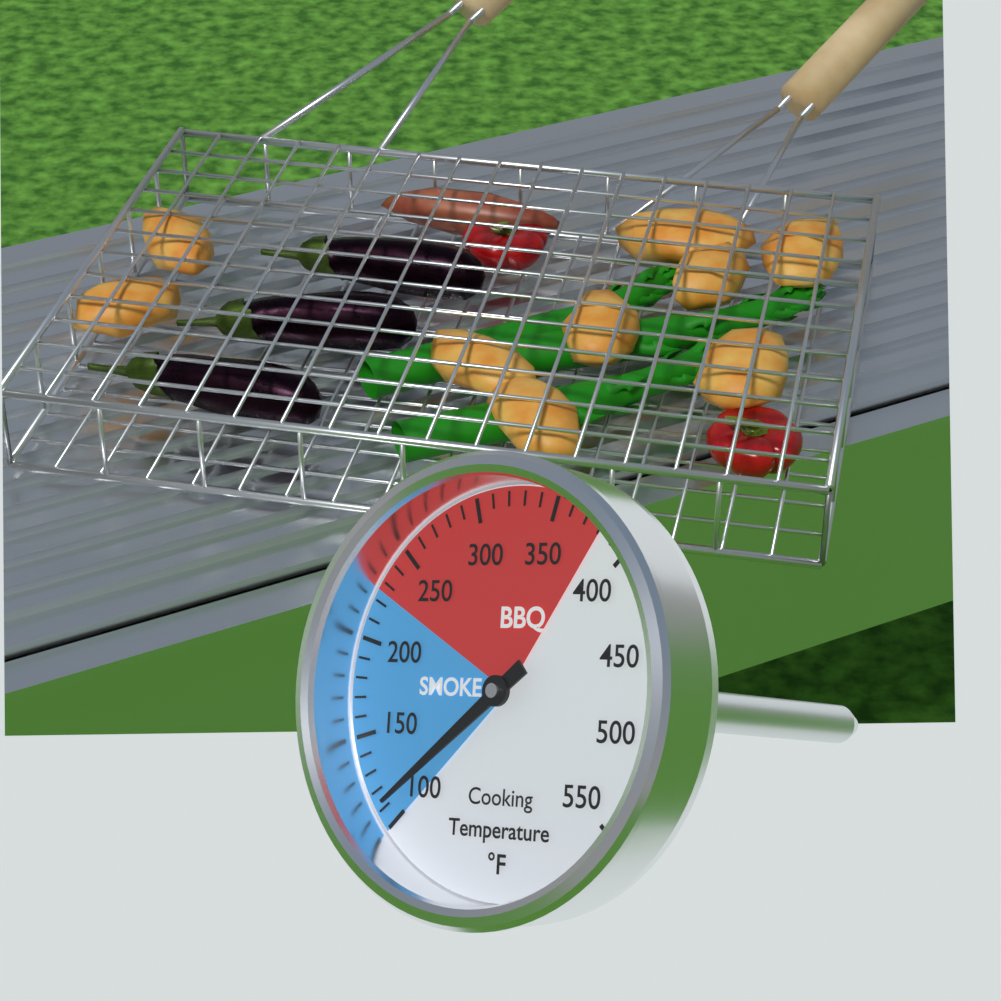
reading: 110 °F
